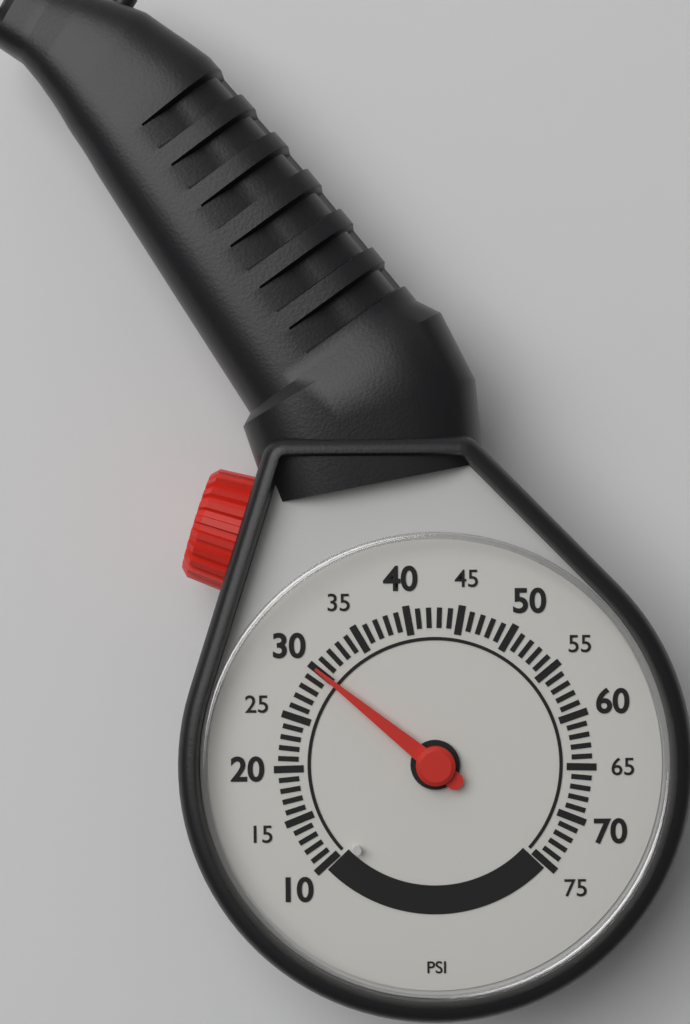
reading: 30 psi
